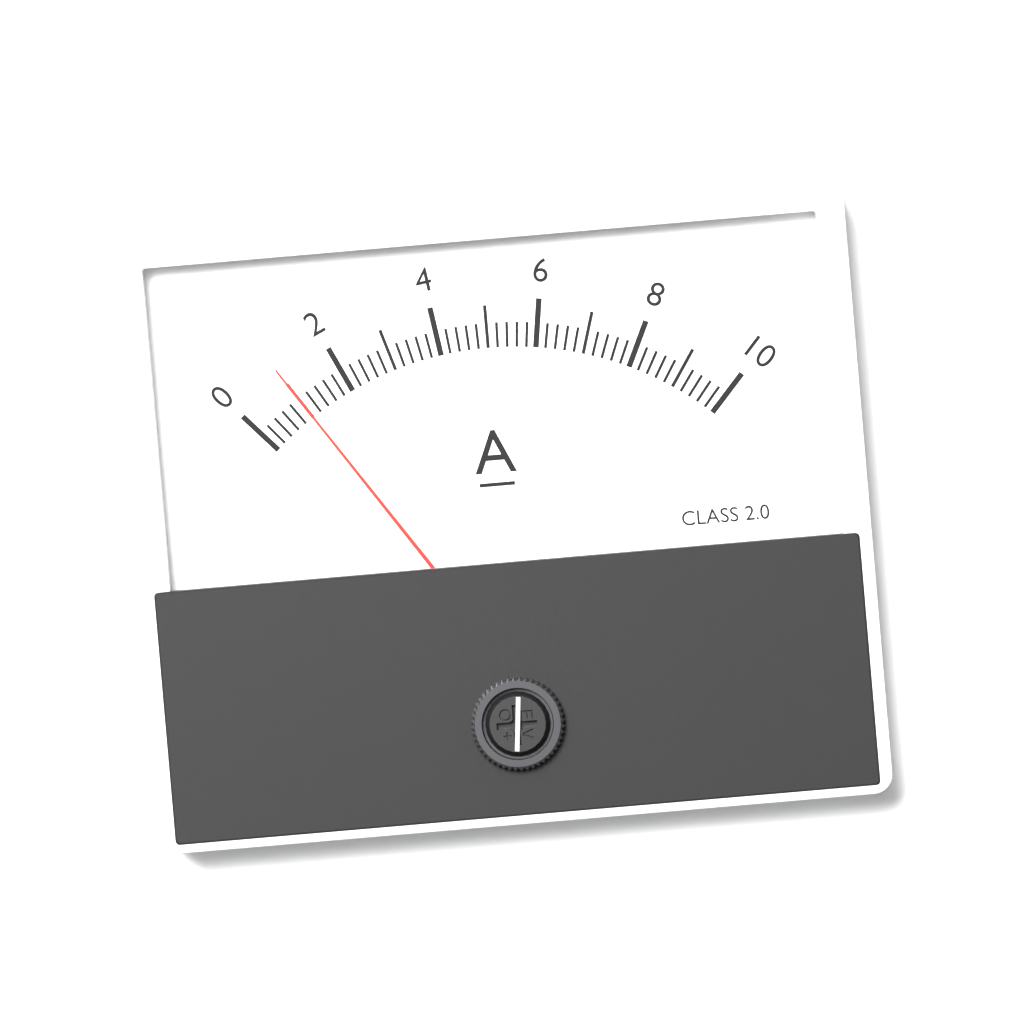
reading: 1.0 A
